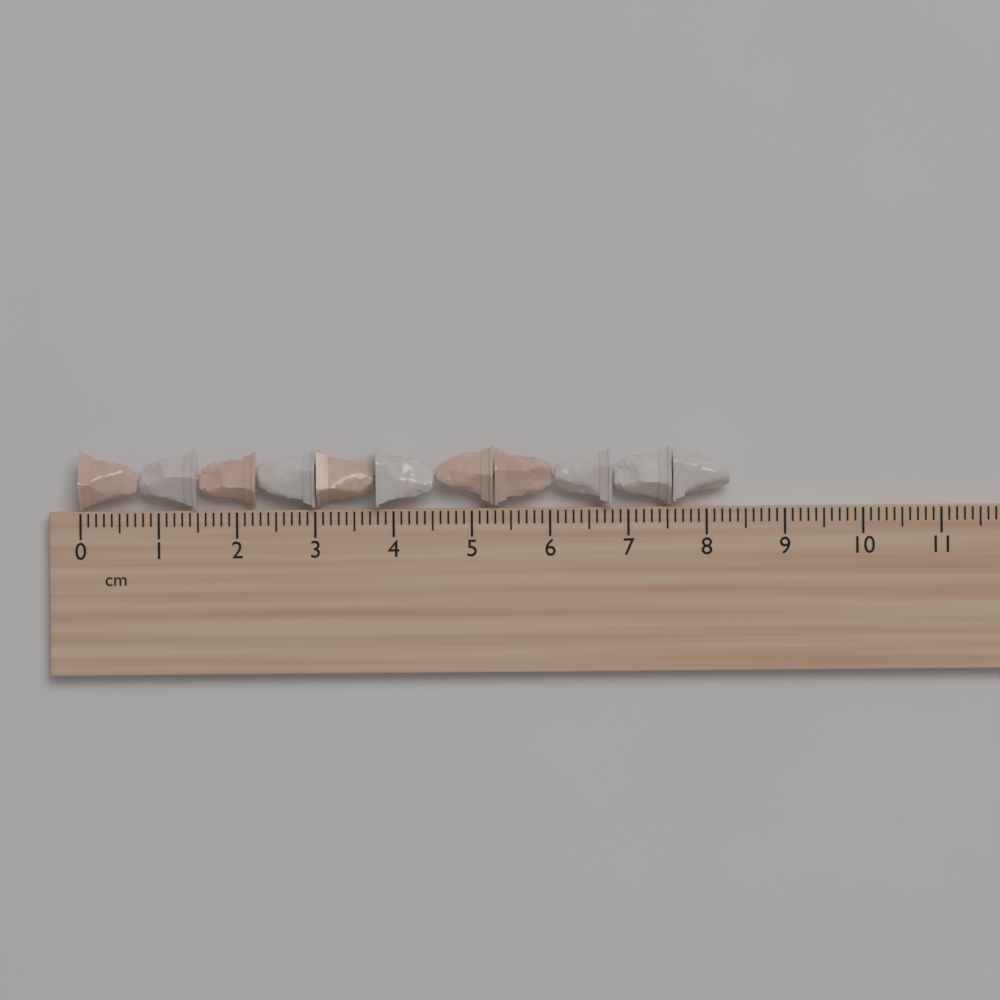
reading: 8.3 cm
